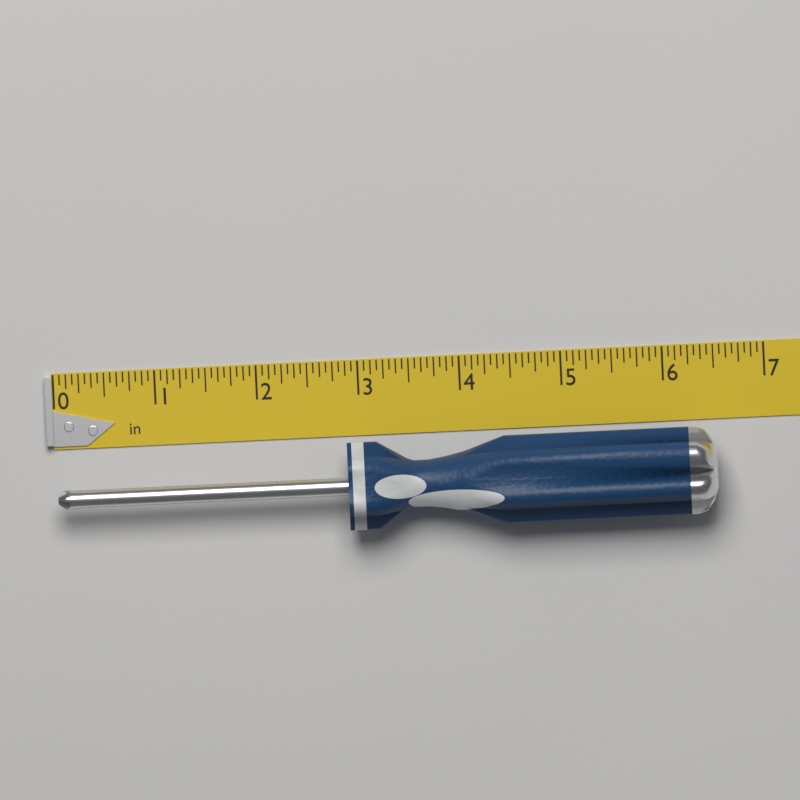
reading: 6.5000 in
